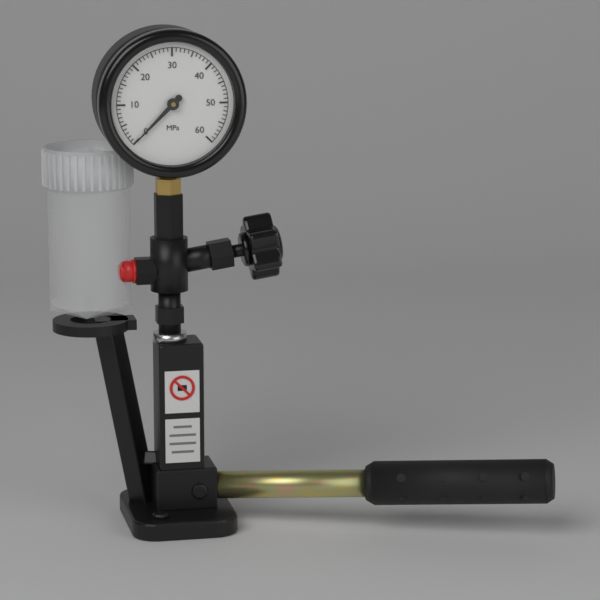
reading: 0 MPa
